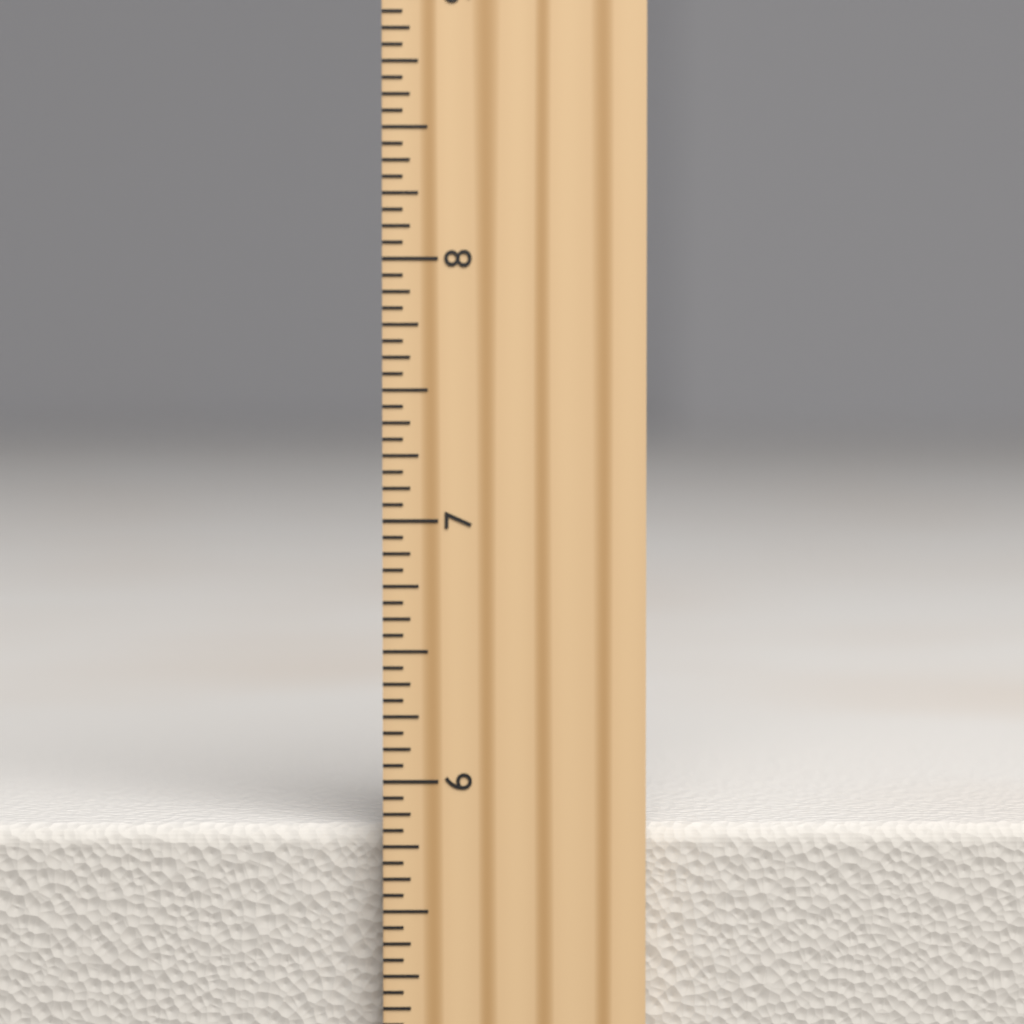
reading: 5.8125 inch
